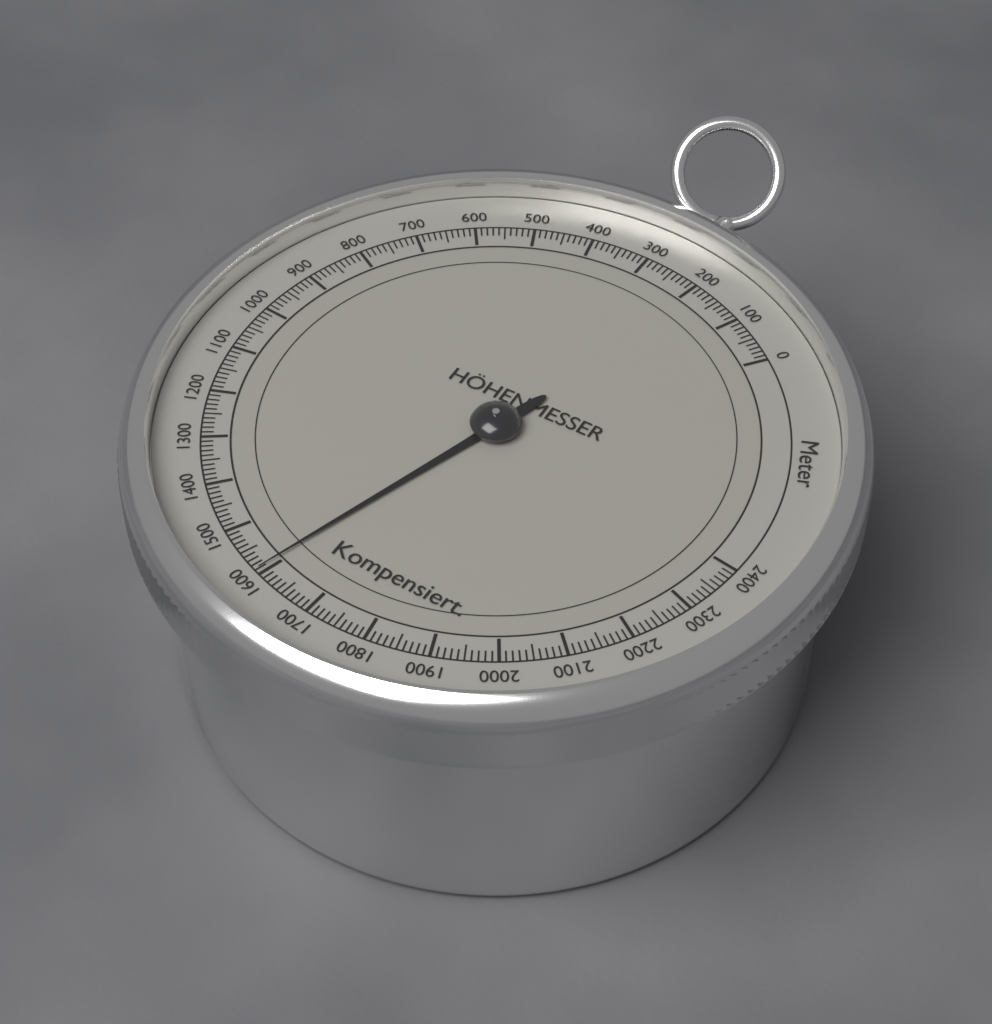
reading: 1590 m
